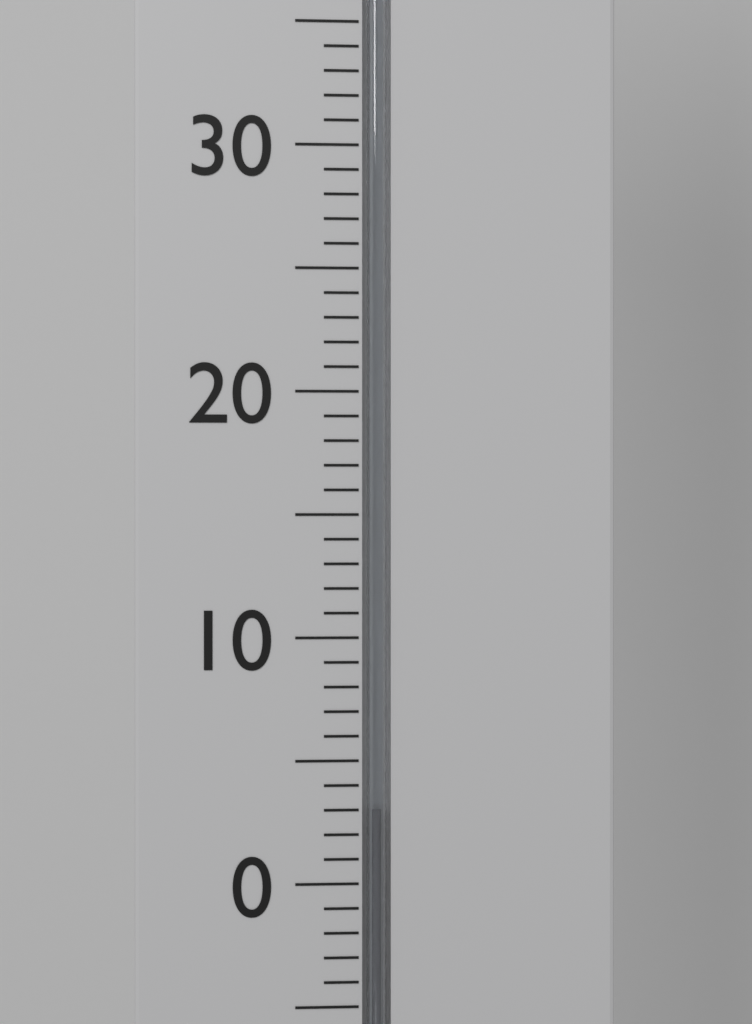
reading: 3 °C
